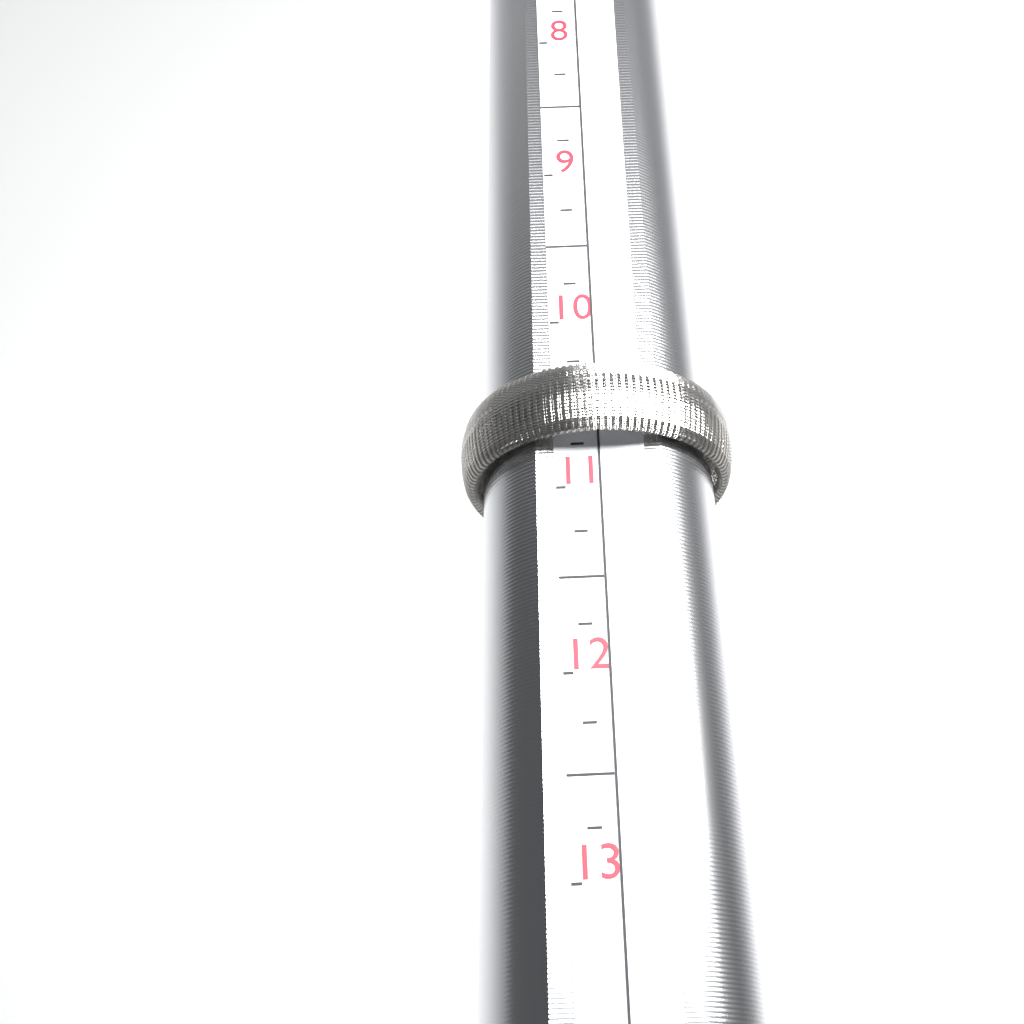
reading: 10.75 (no unit)
